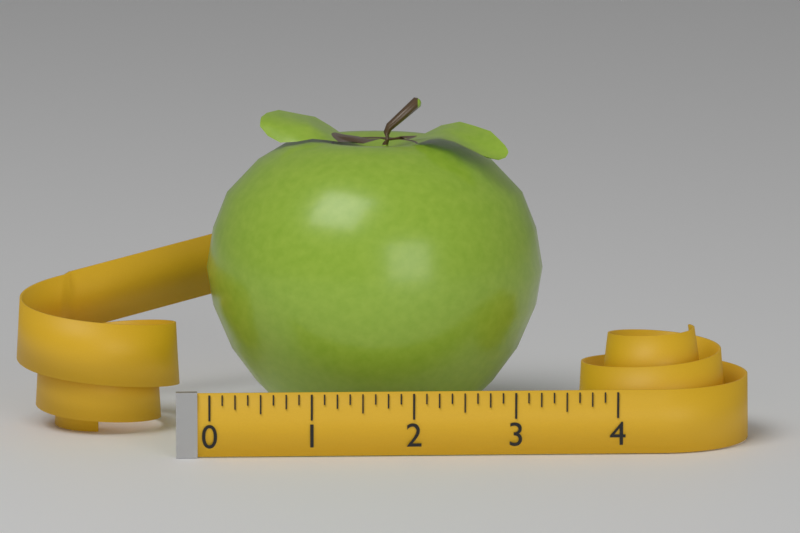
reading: 3.375 (no unit)
